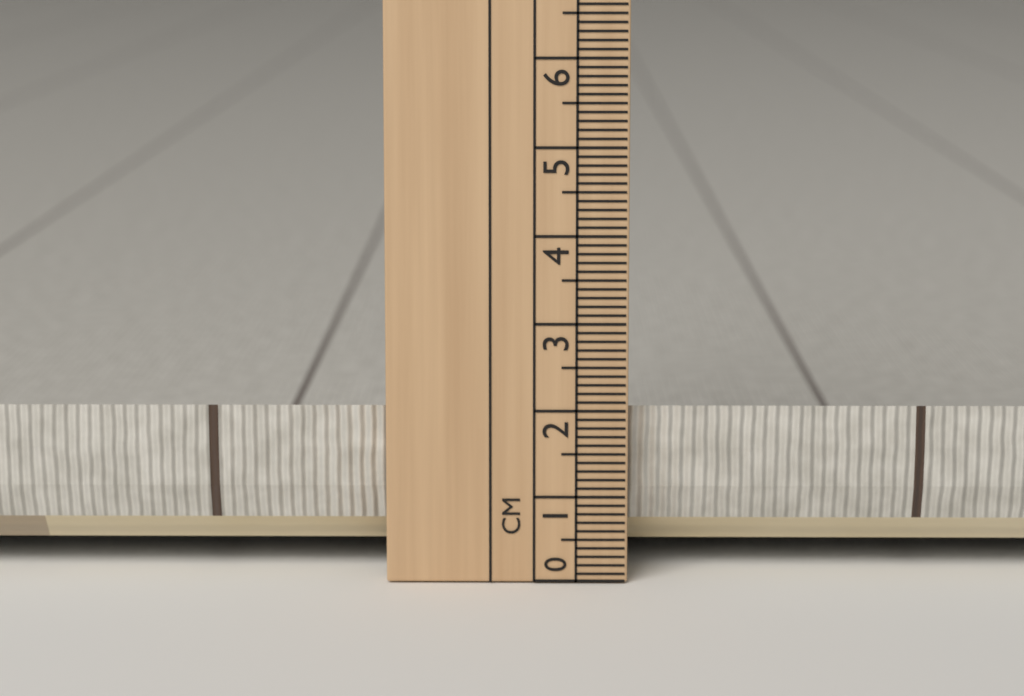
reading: 2.0 cm
